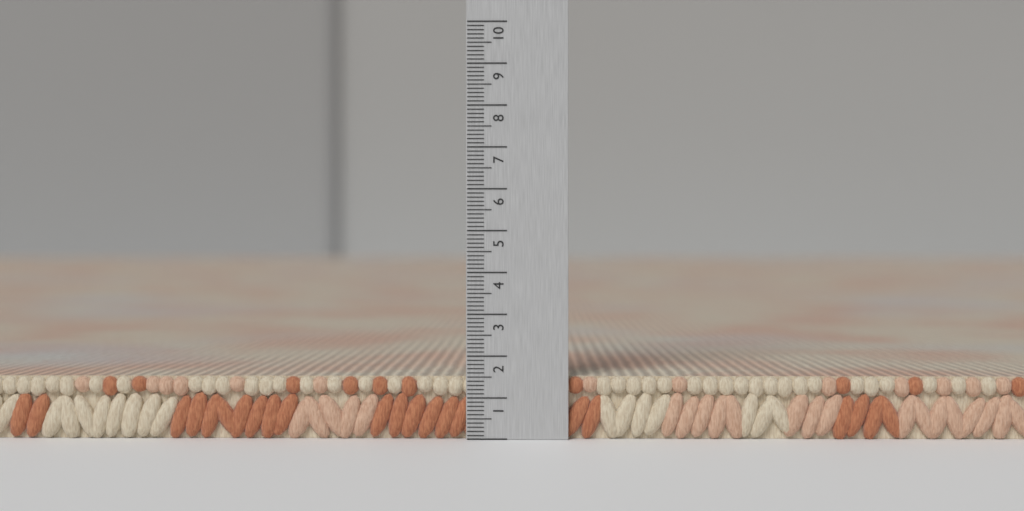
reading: 1.5 (no unit)
